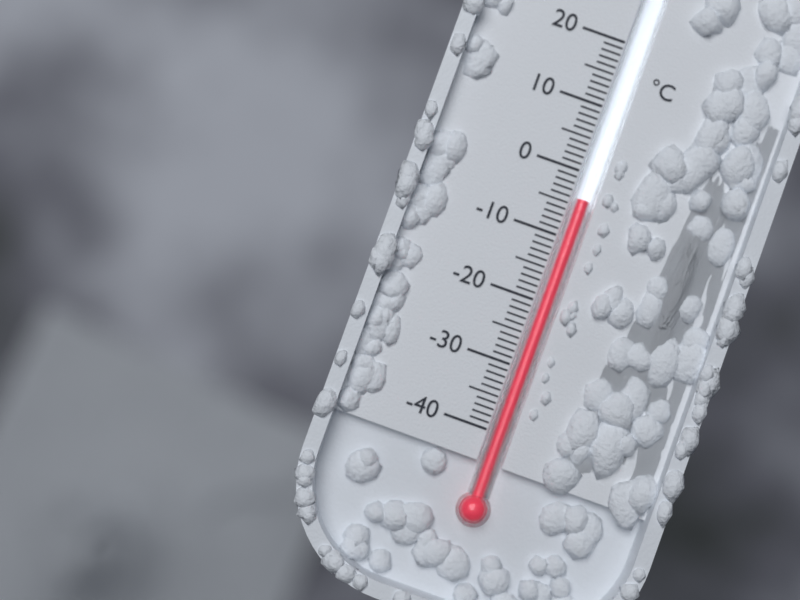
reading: -4 °C
